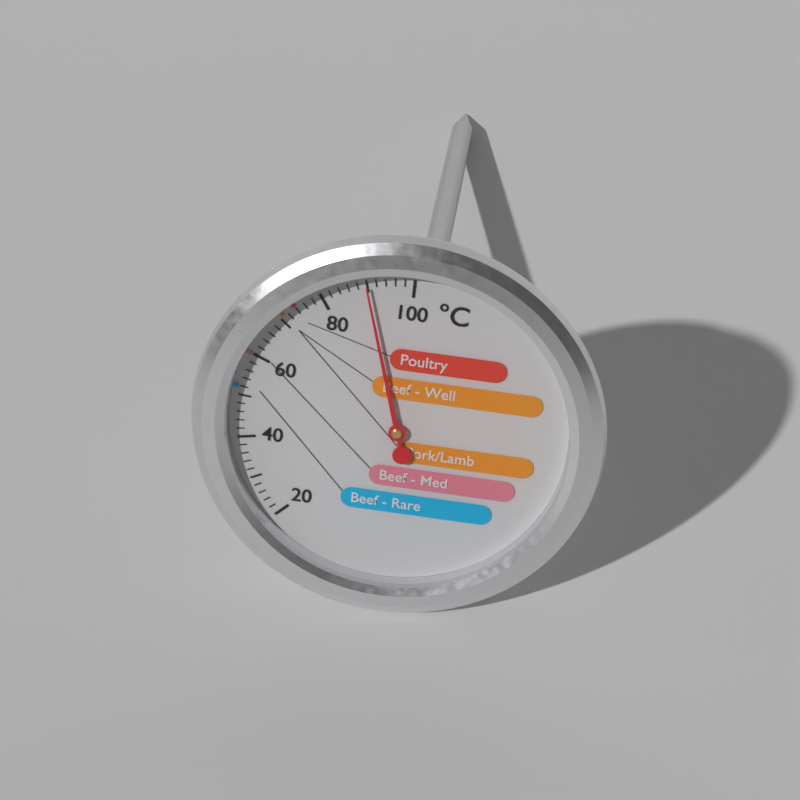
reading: 90 °C
